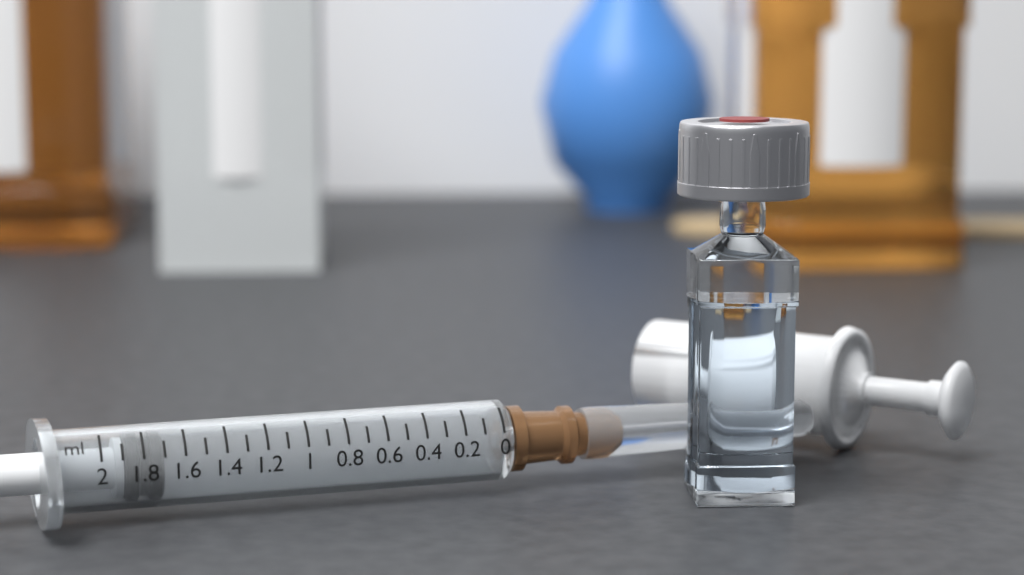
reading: 1.7 ml
